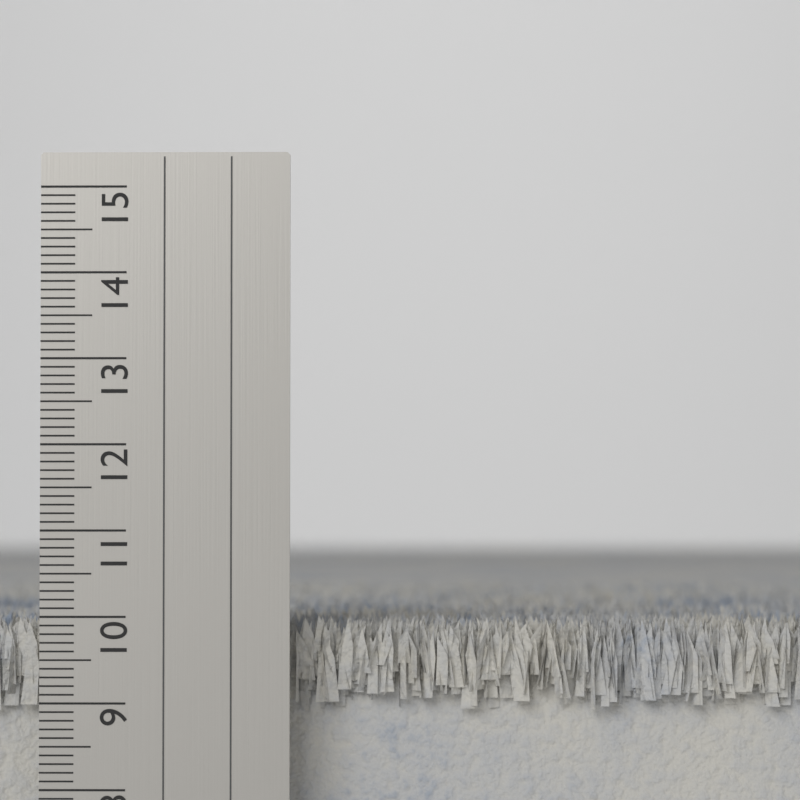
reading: 10.0 cm
